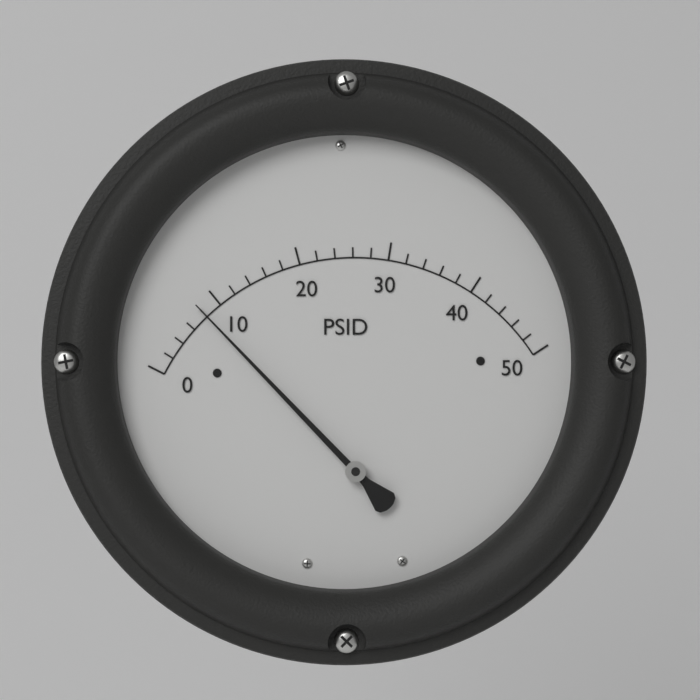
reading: 8 PSID
